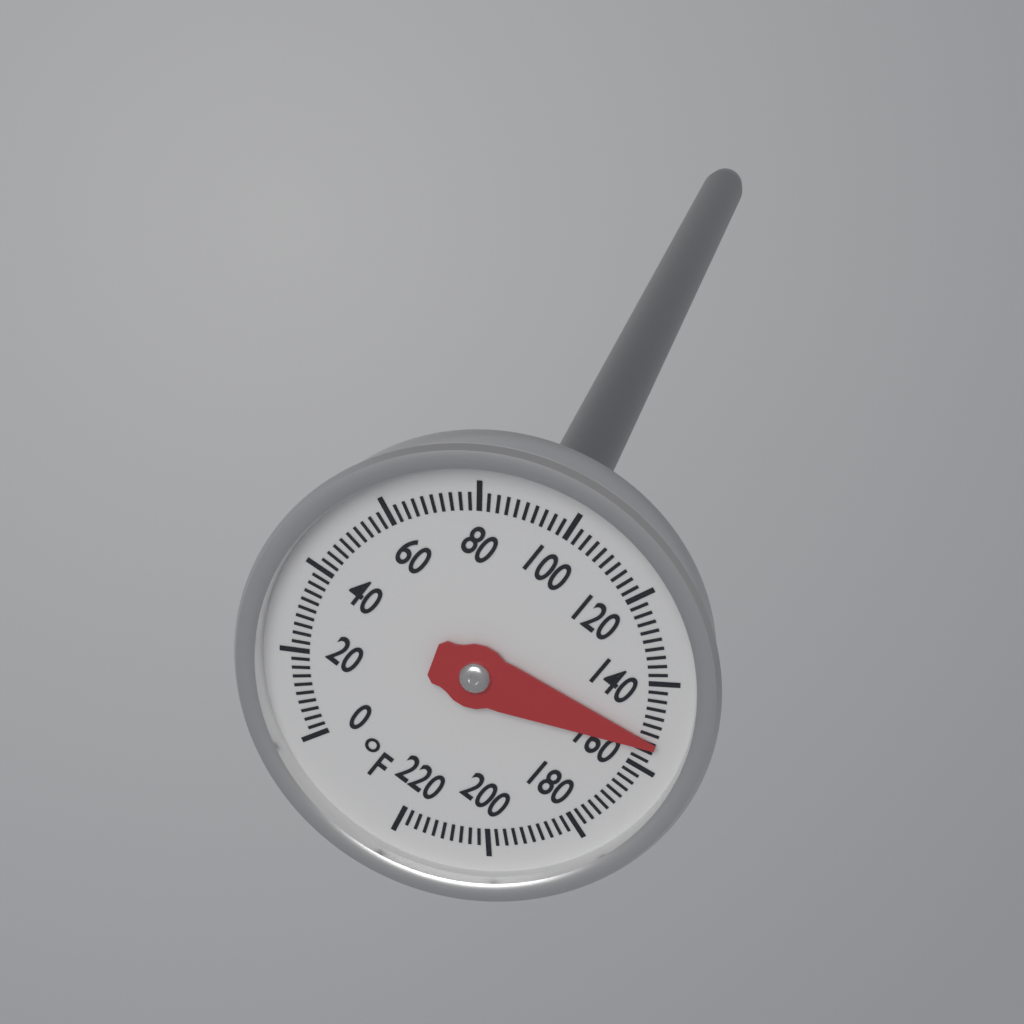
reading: 154 °F
